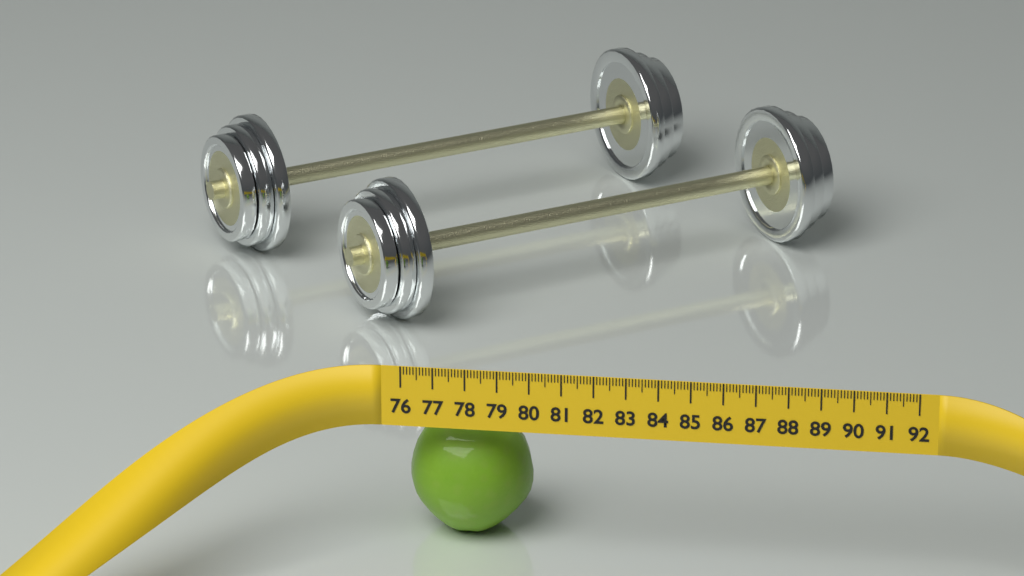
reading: 79.9 (no unit)
